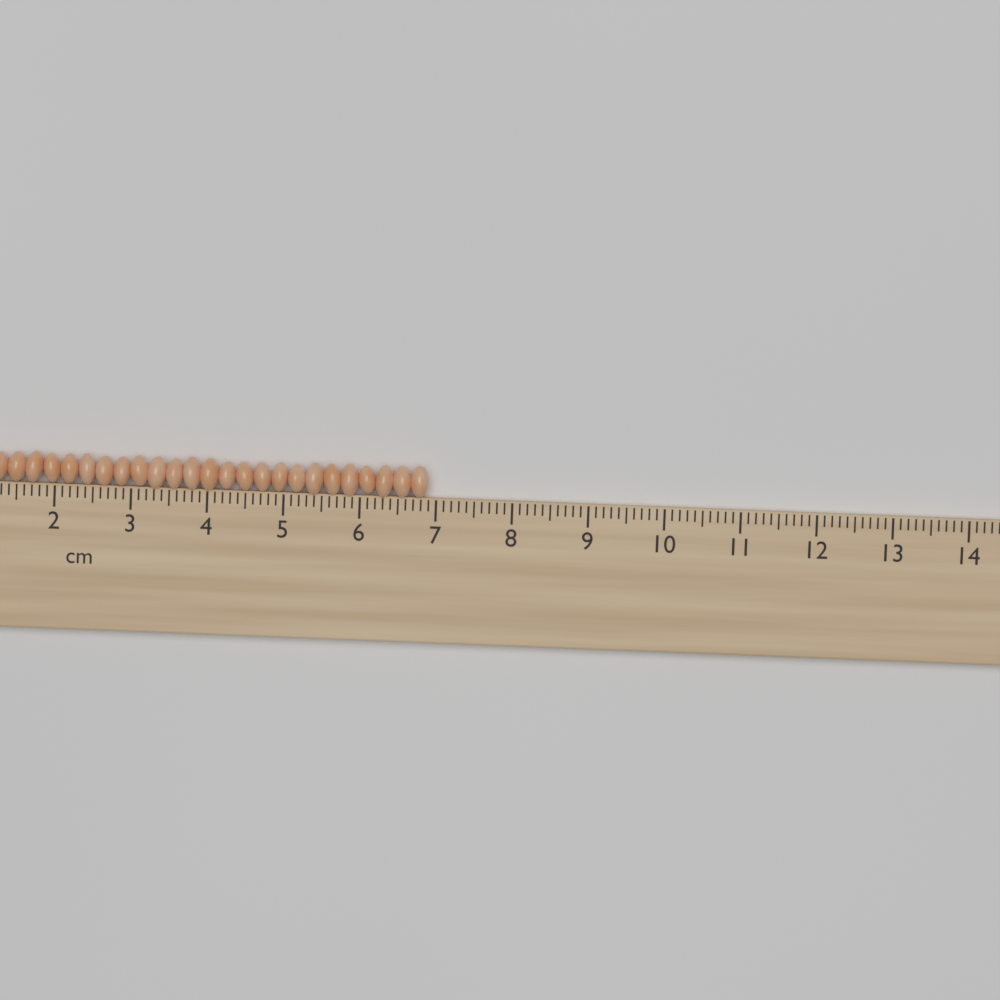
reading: 6.9 cm
